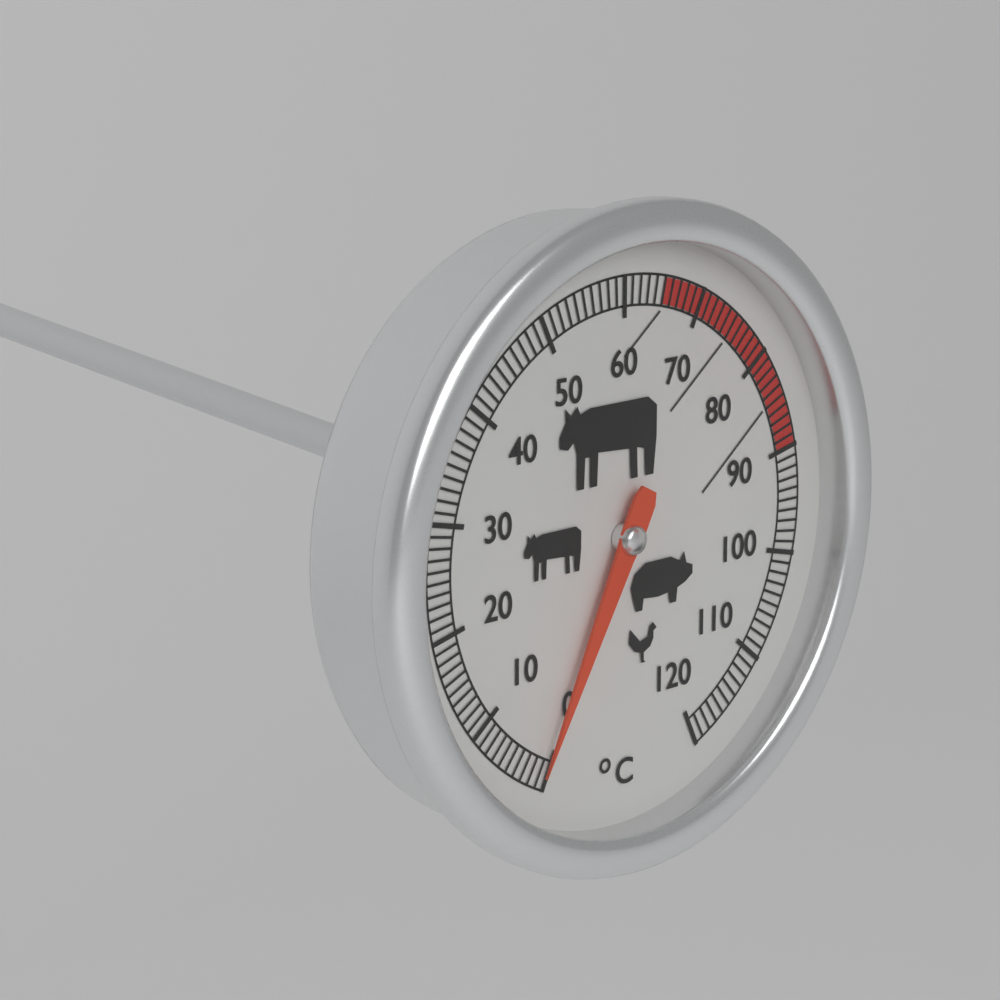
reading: 1 °C
